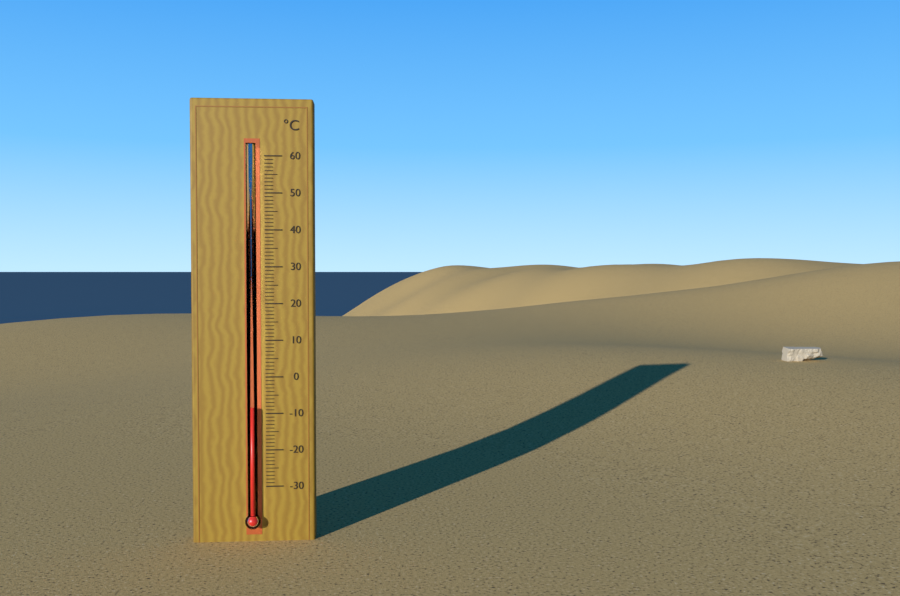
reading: -8 °C
